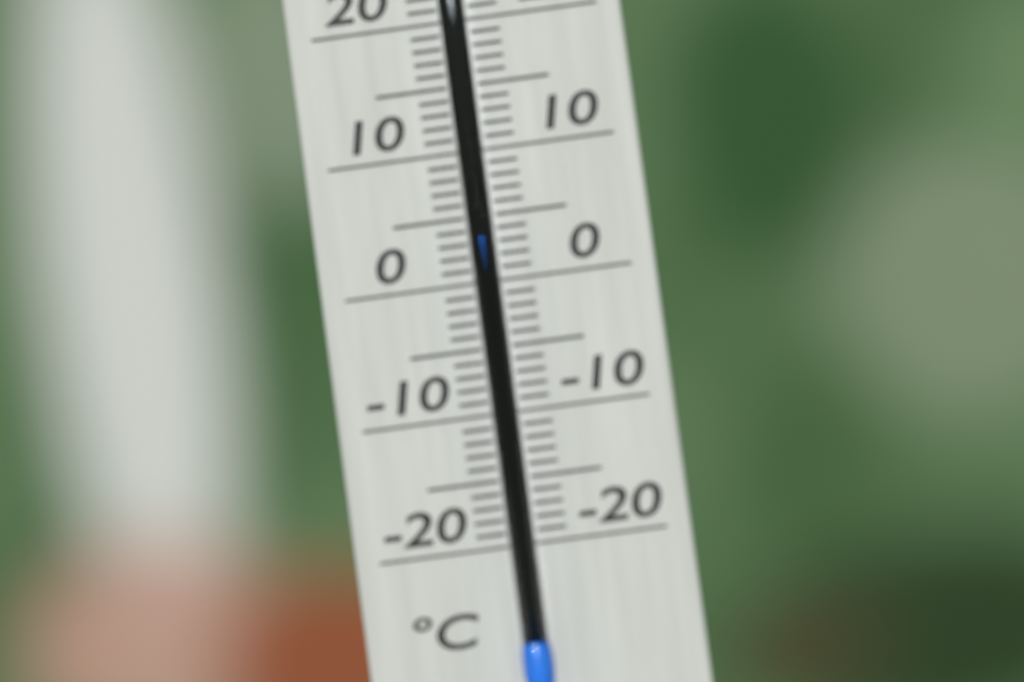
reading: 4 °C
